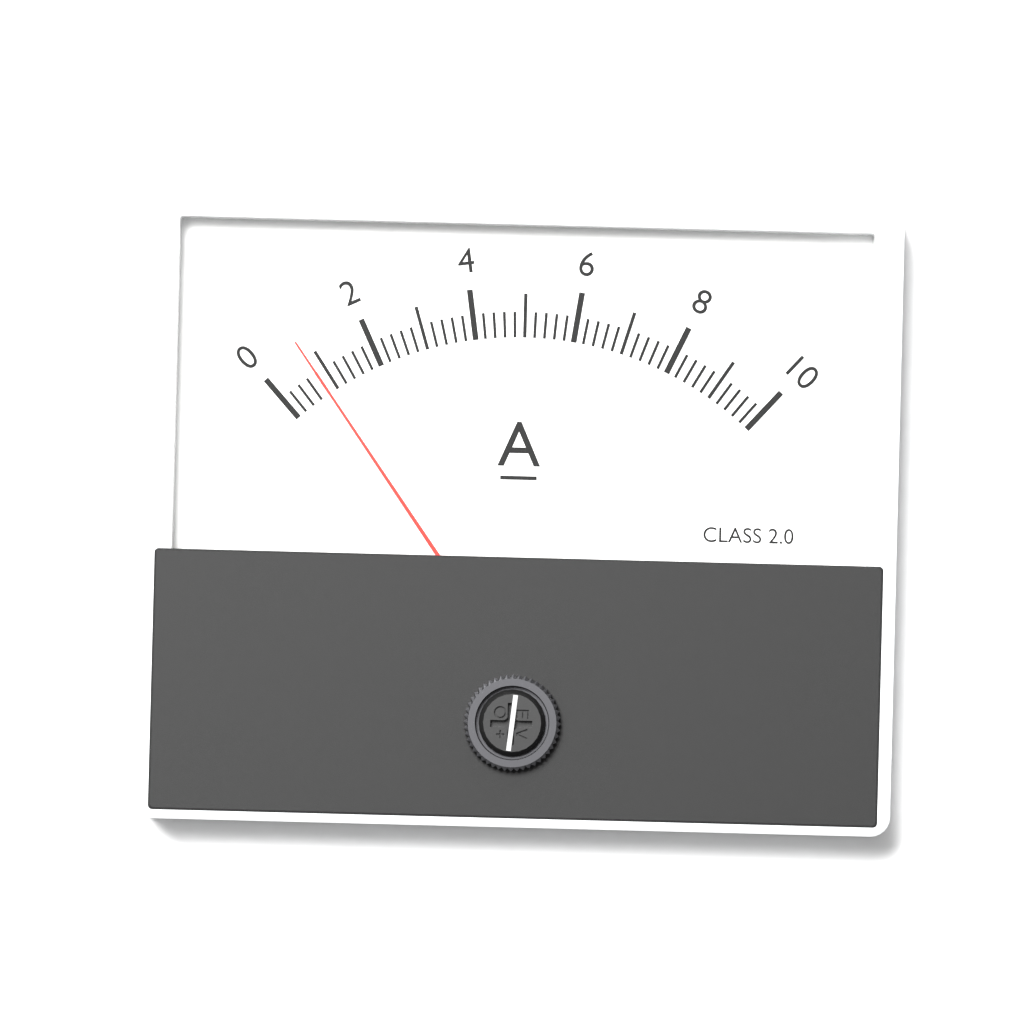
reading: 0.8 A
